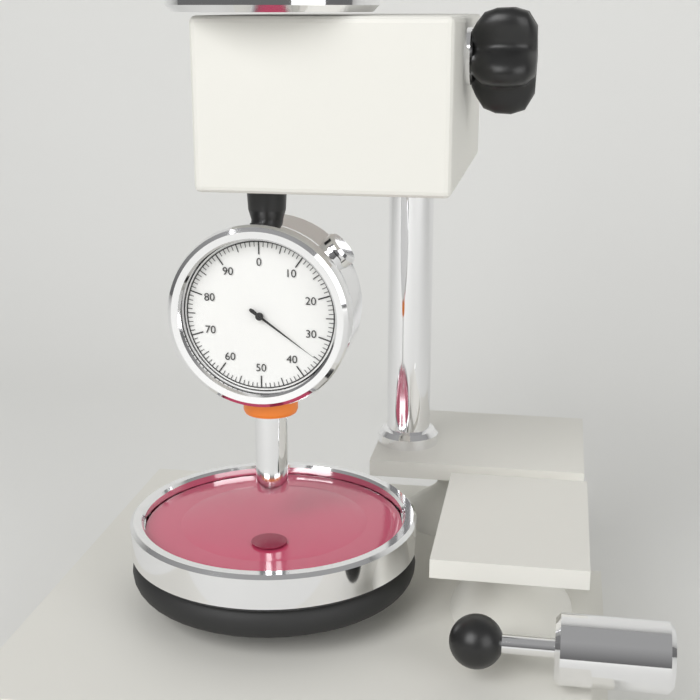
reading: 35 (no unit)
